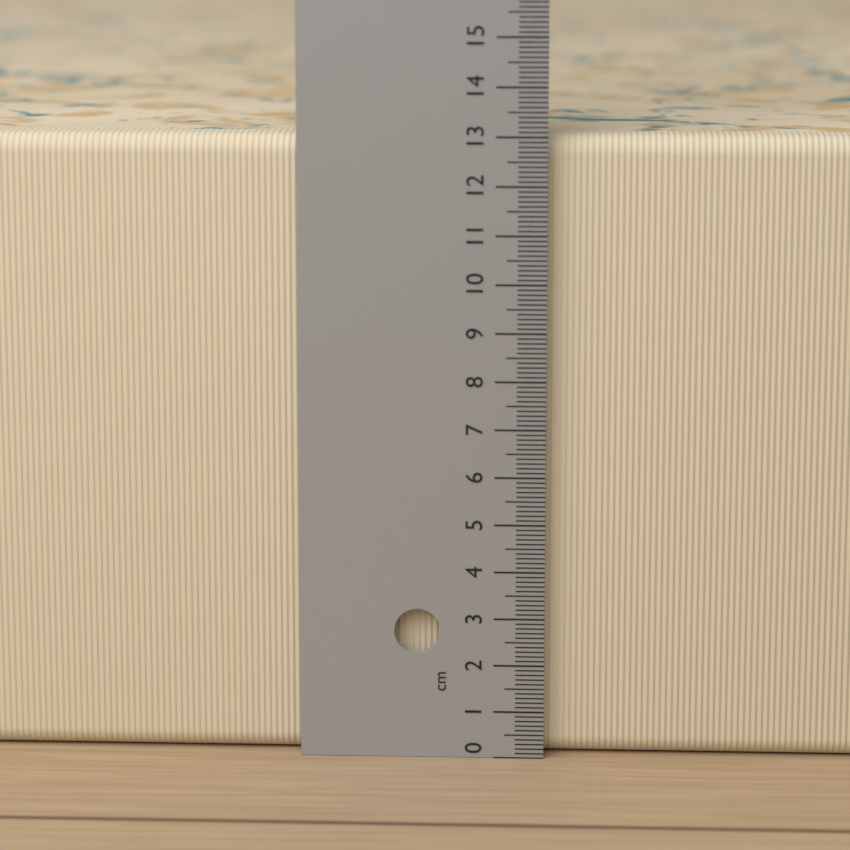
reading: 13.0 cm
